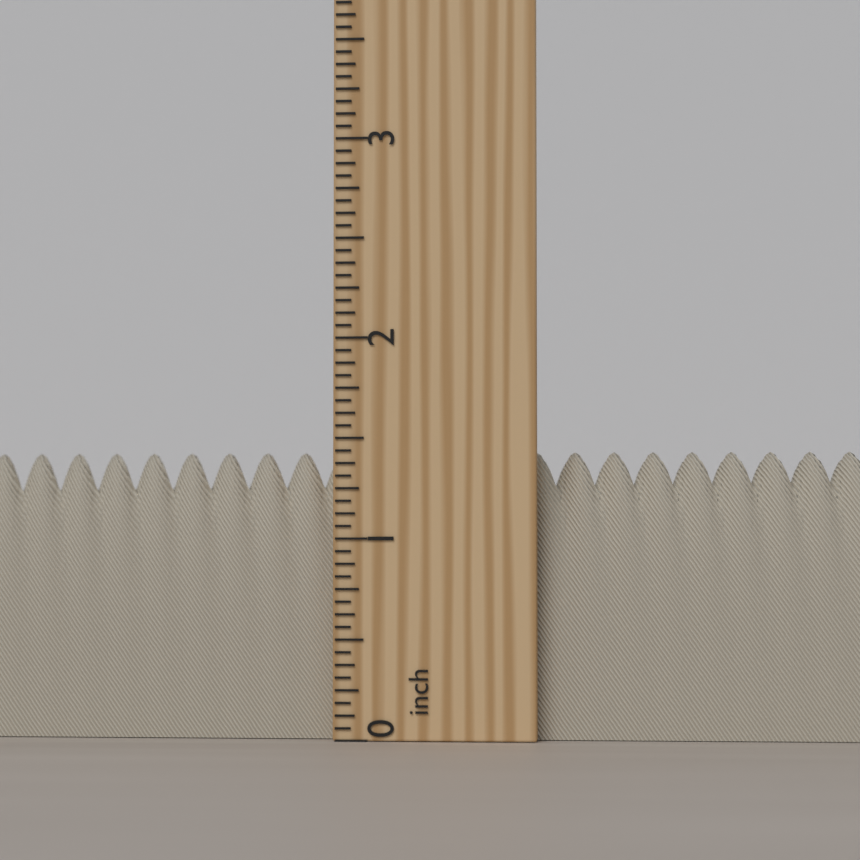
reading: 1.4375 inch
